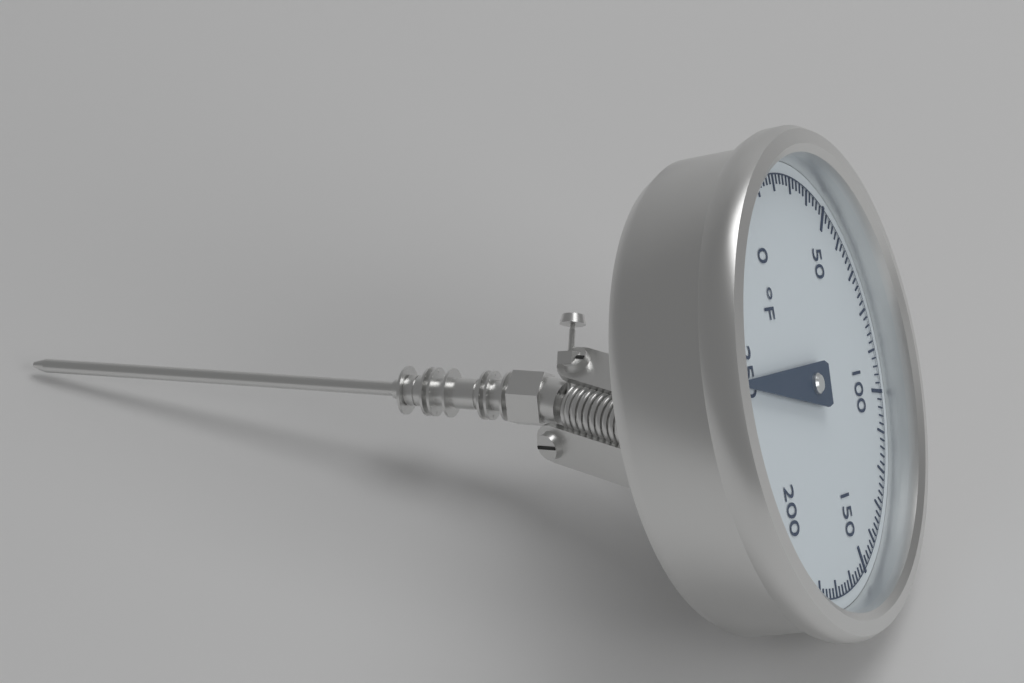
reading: 246 °F
